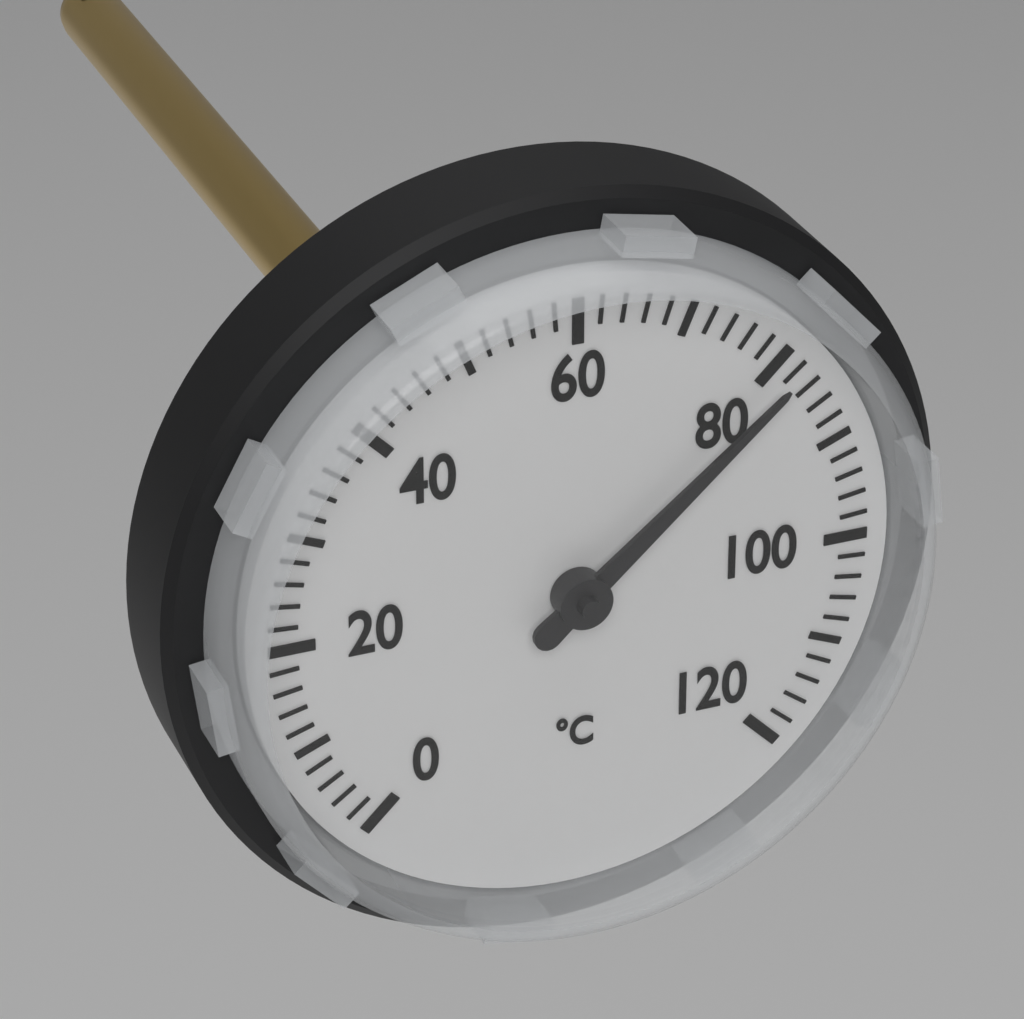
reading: 82 °C
